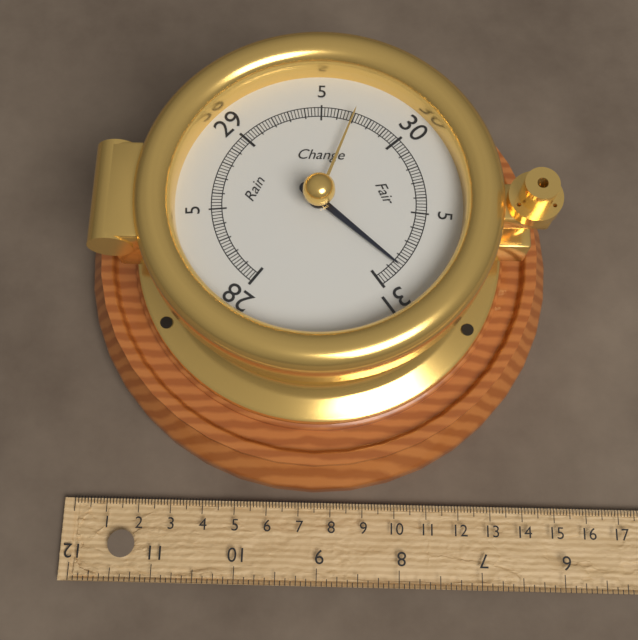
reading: 30.86 inHg
